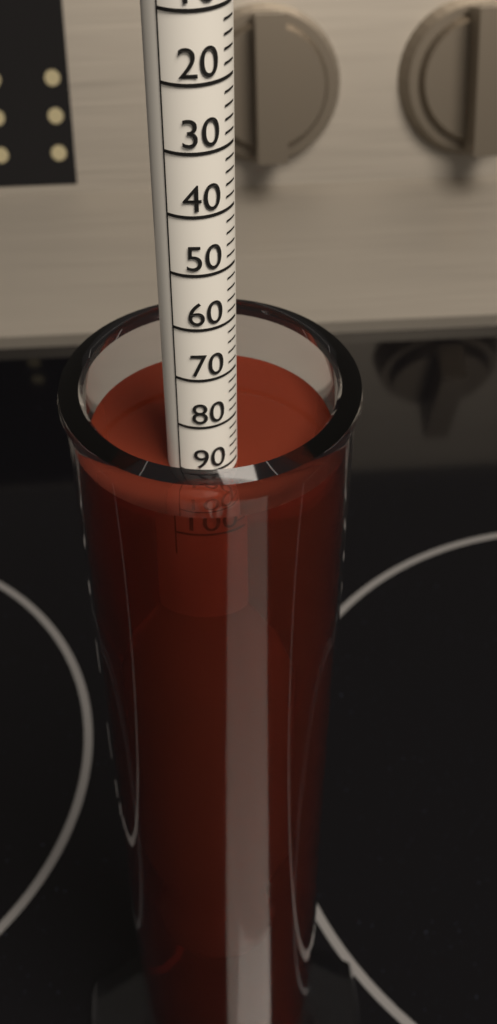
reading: 92 (no unit)
